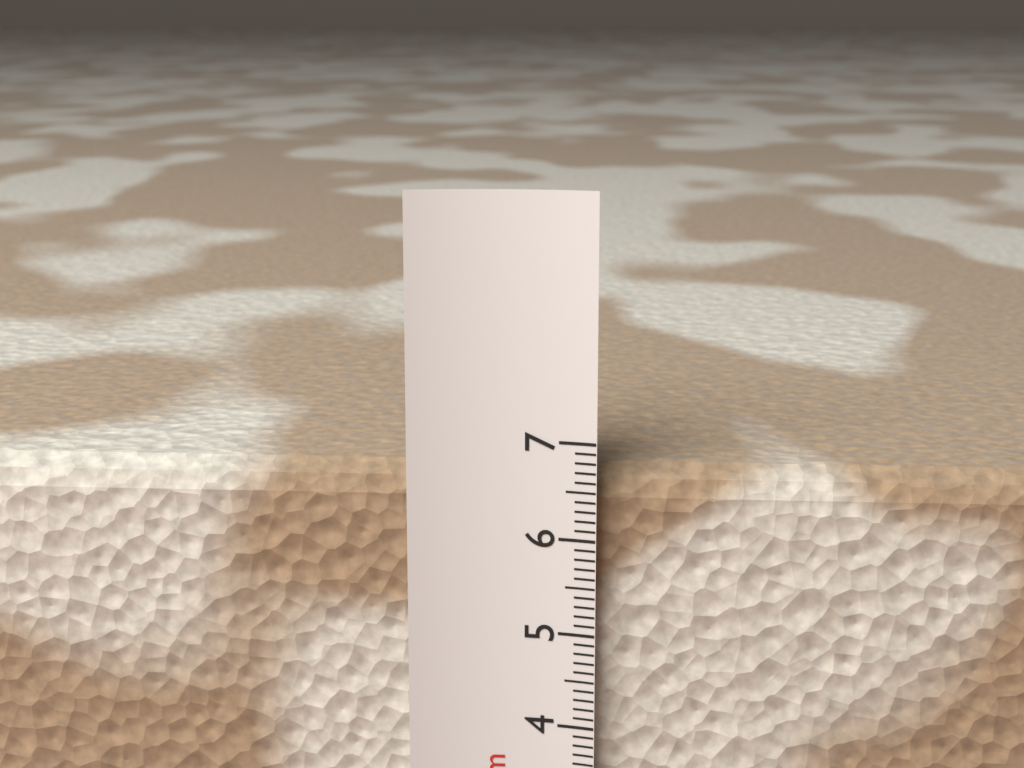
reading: 6.7 cm
